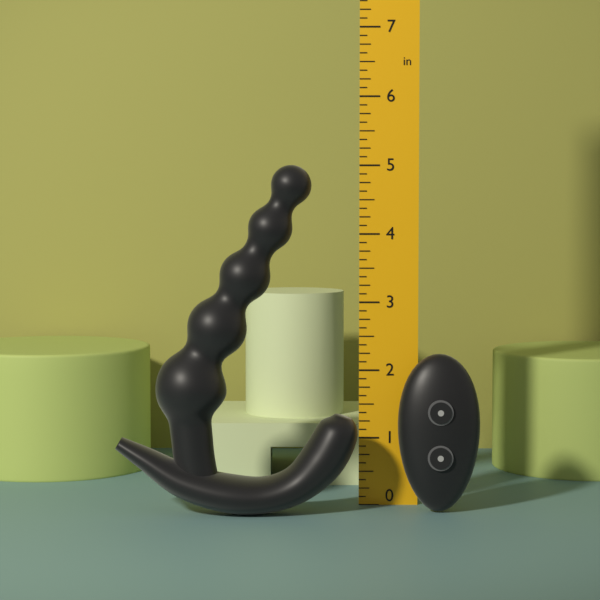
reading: 5.000 in
